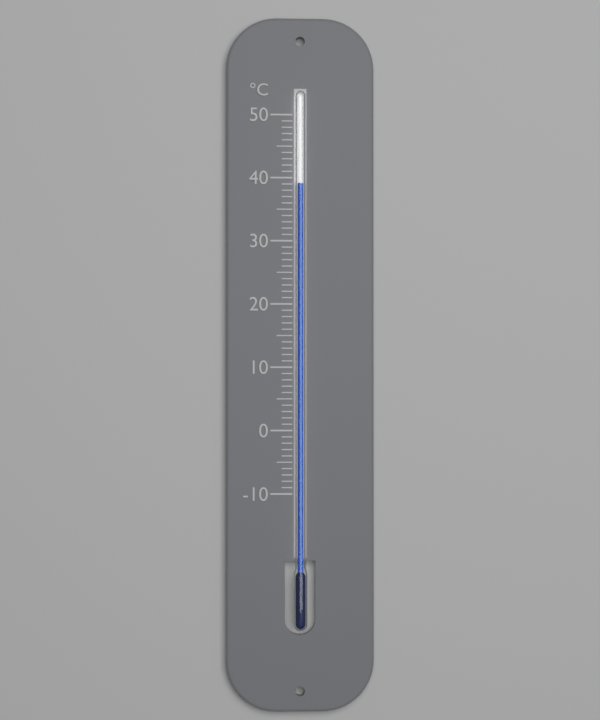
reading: 39 °C
